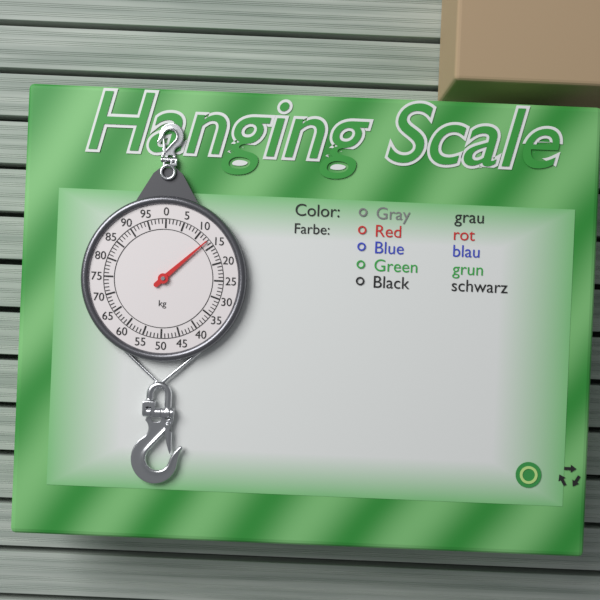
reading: 13 kg
